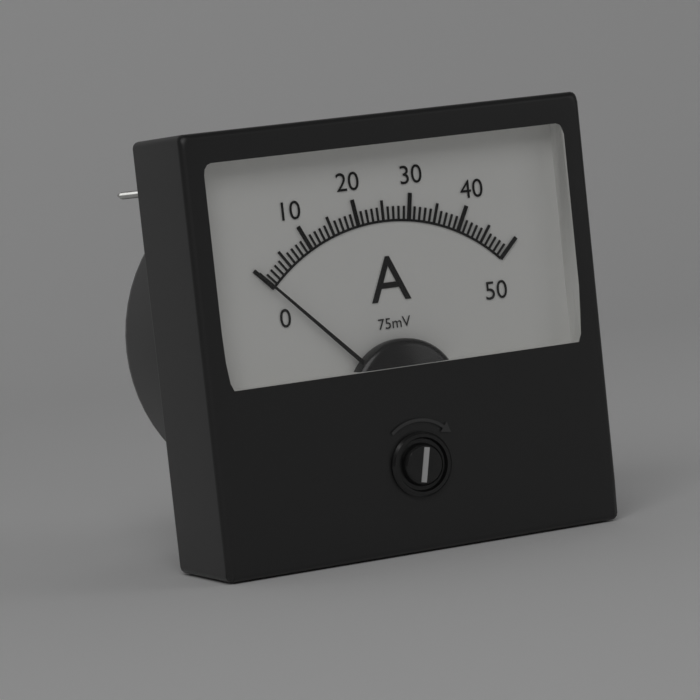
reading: 0 A
